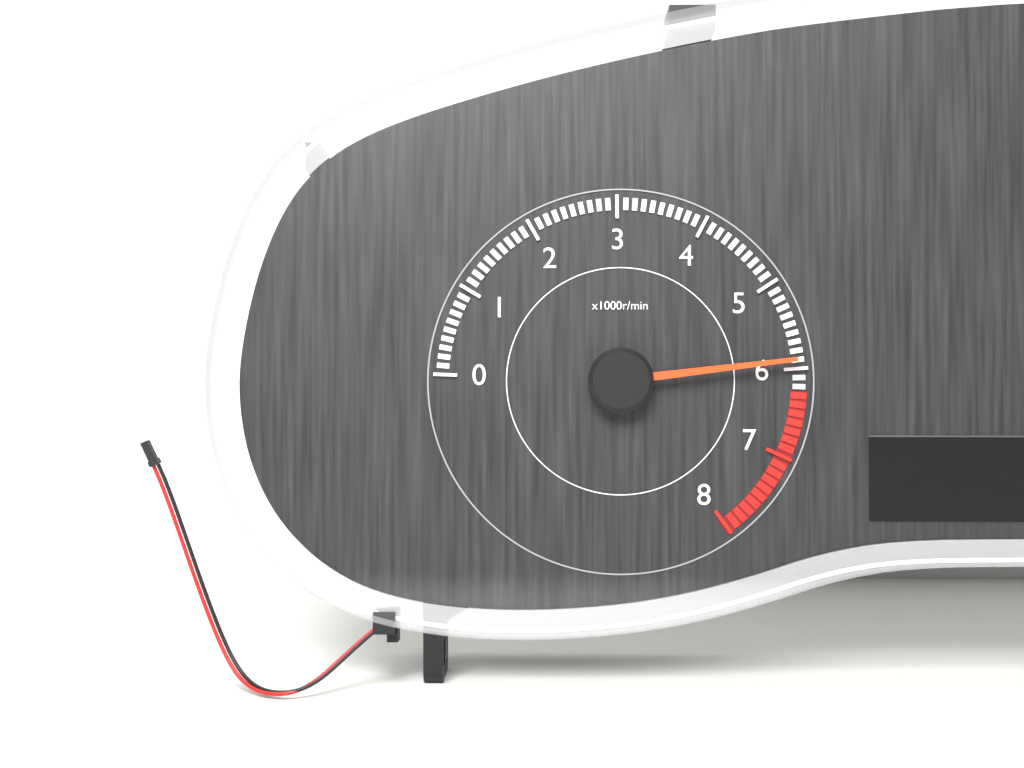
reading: 5900 r/min
